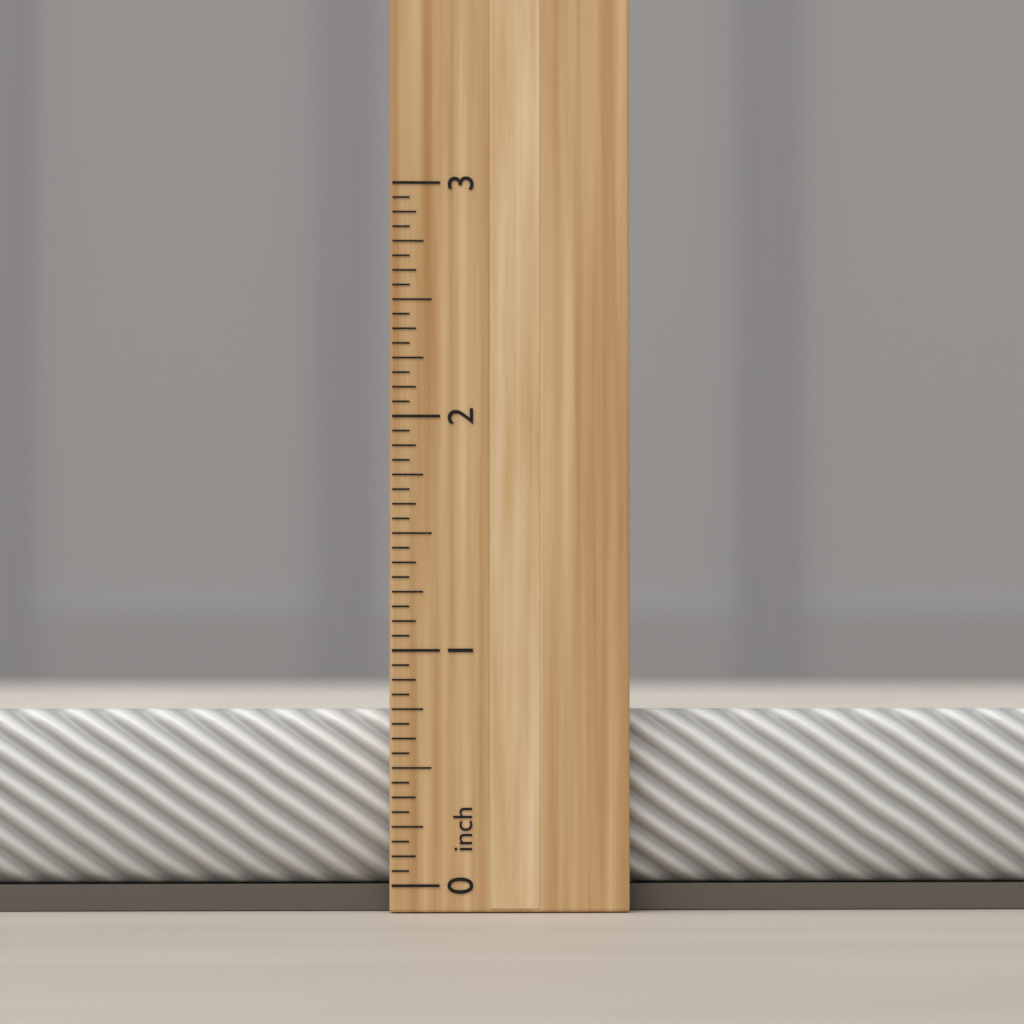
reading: 0.7500 inch
